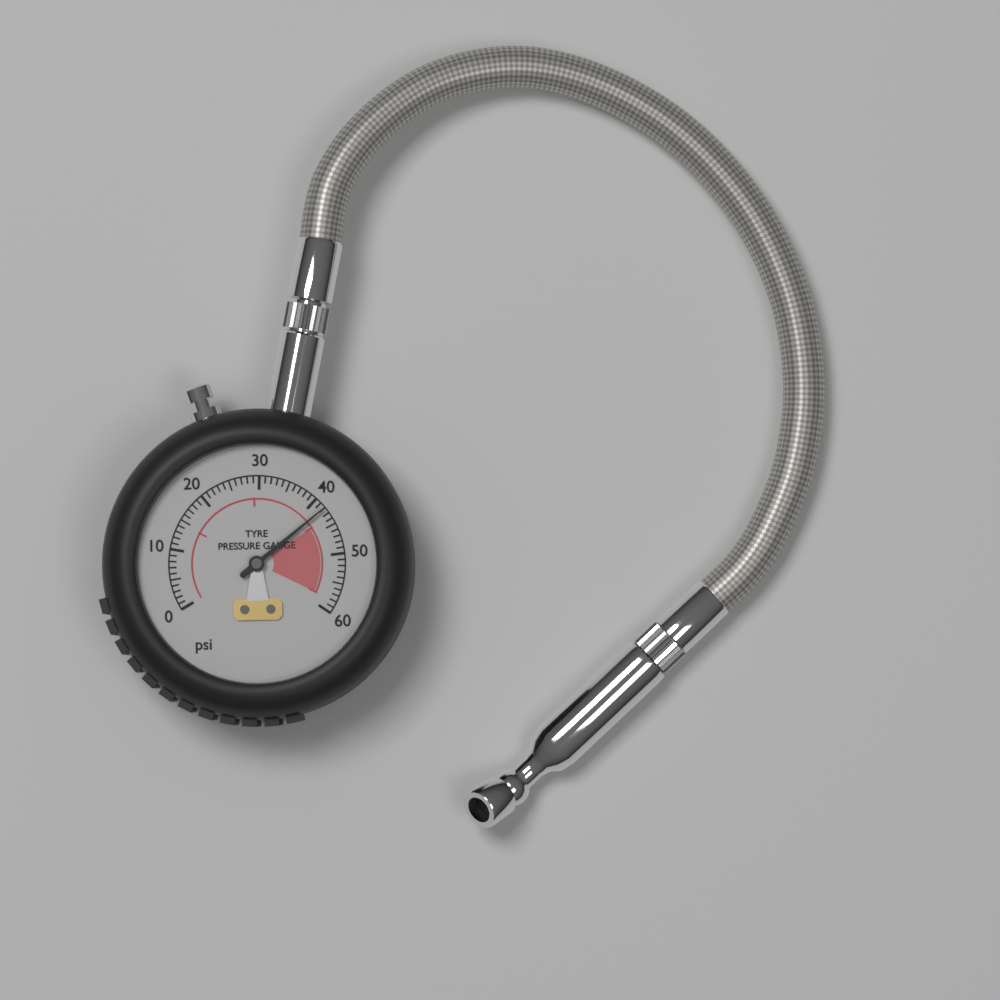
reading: 42 psi
